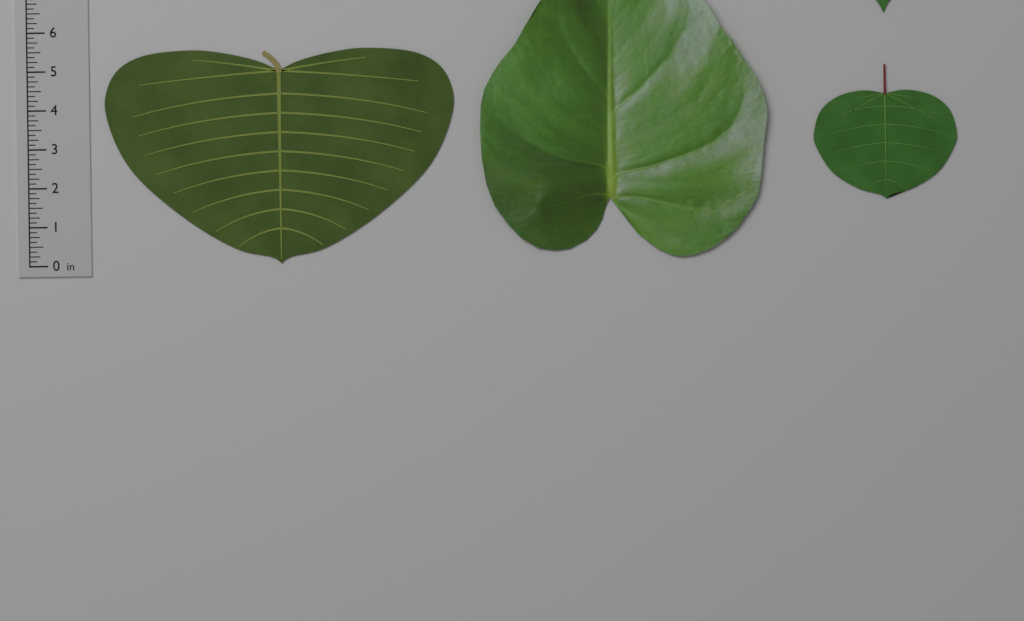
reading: 5.500 in
